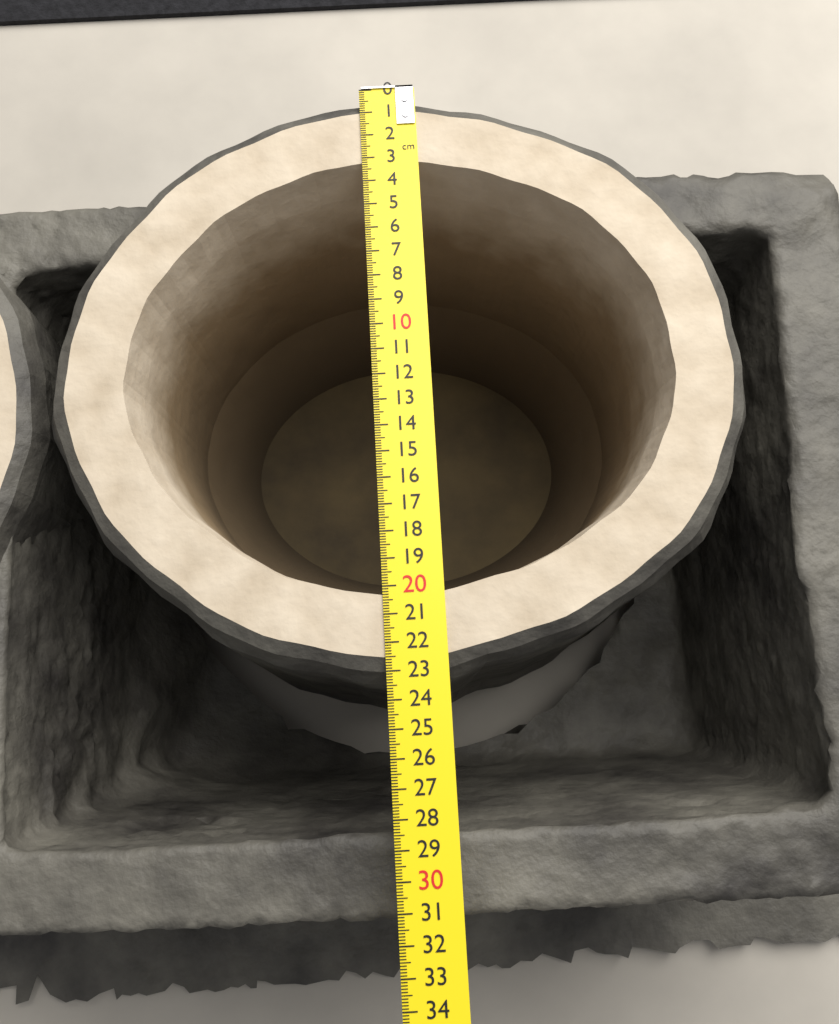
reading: 23.5 cm
